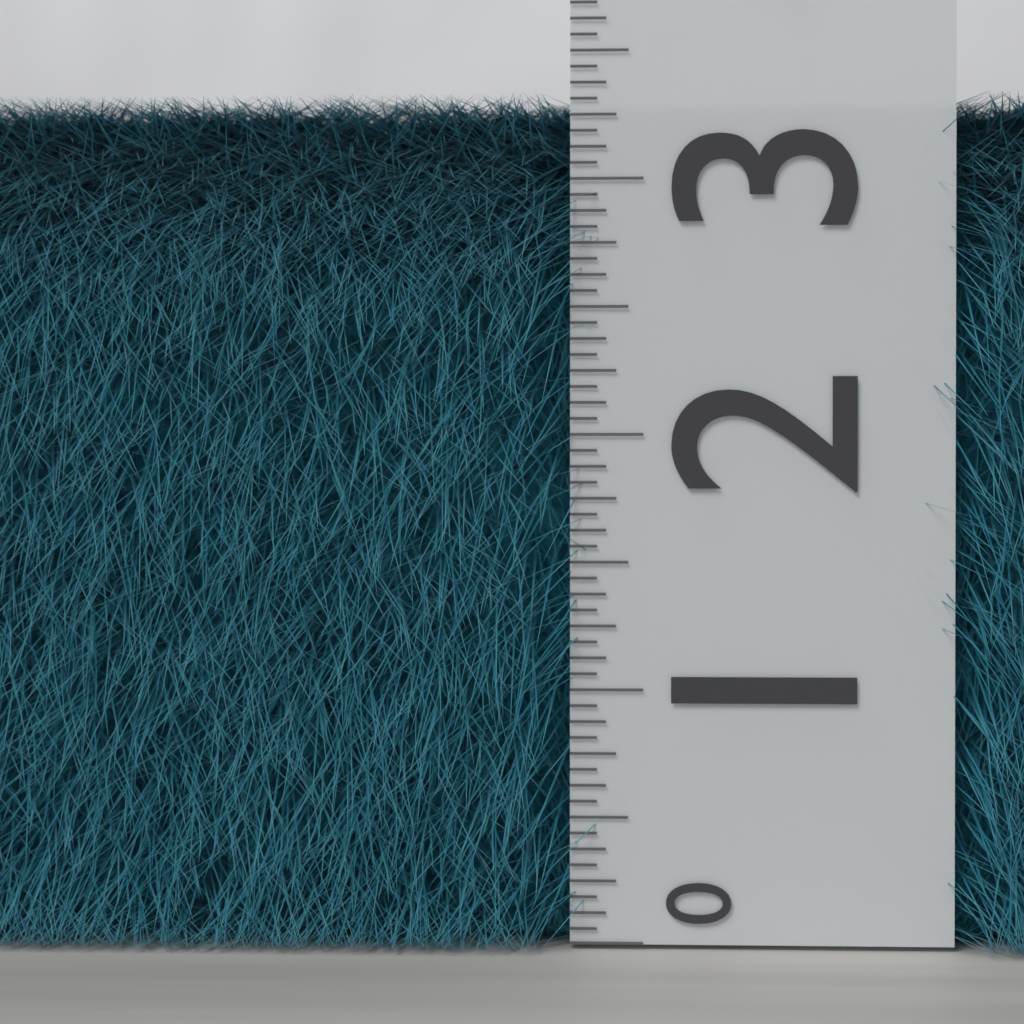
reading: 3.3125 (no unit)
